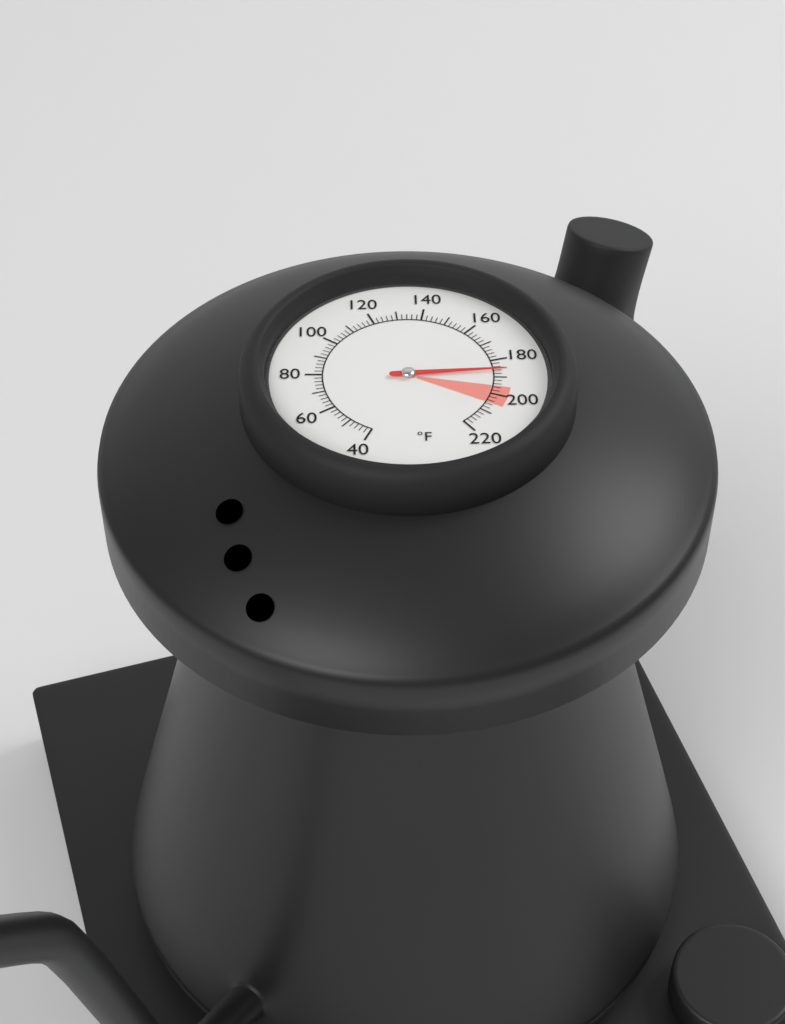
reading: 186 °F
